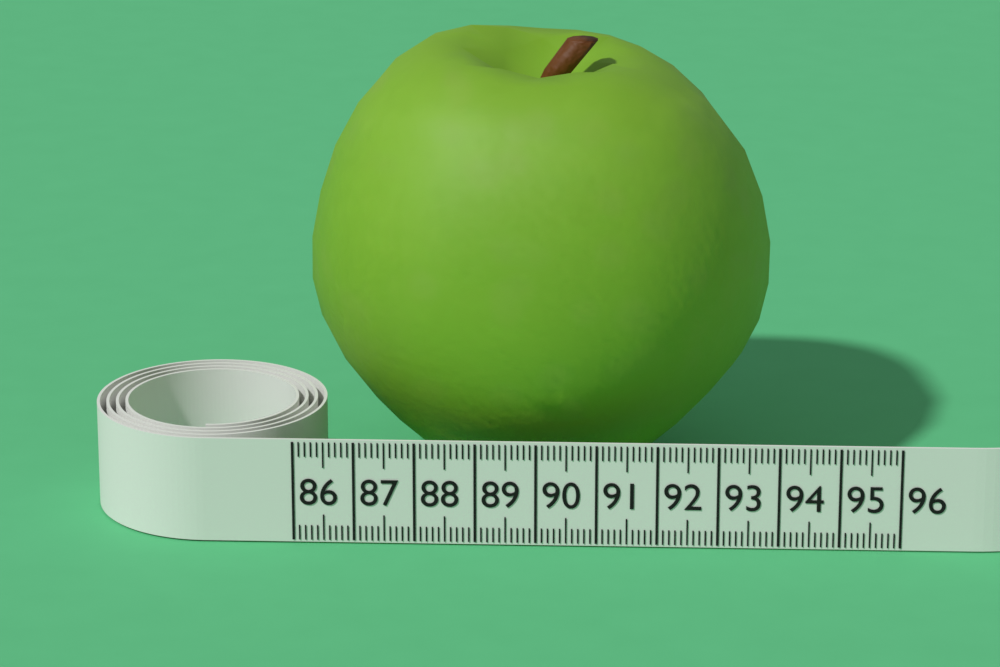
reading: 93.9 (no unit)
